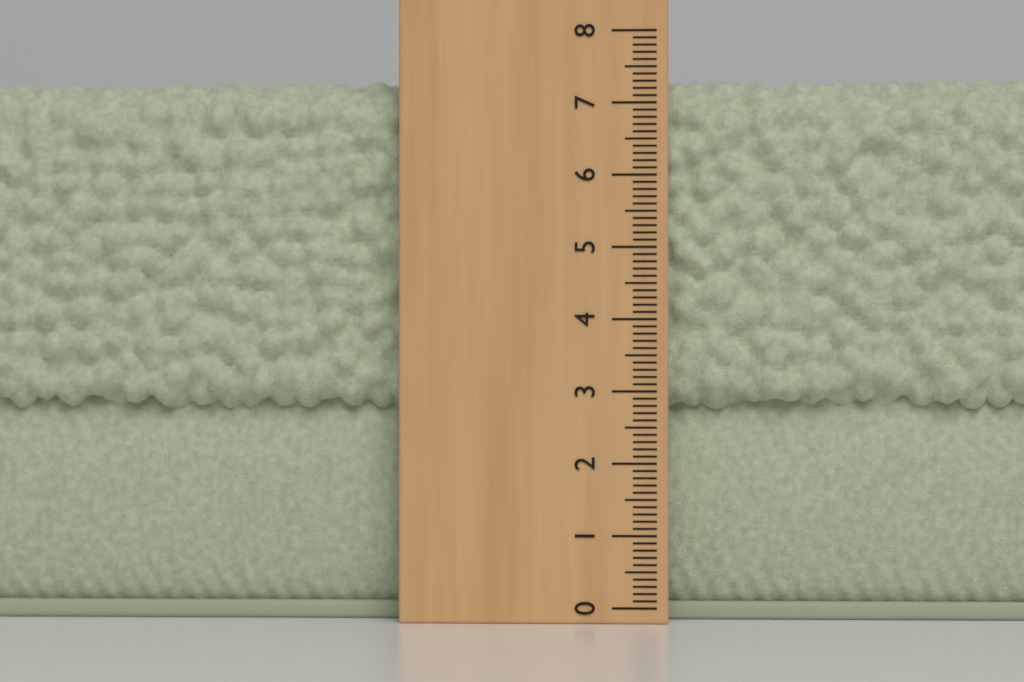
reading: 7.4 (no unit)
